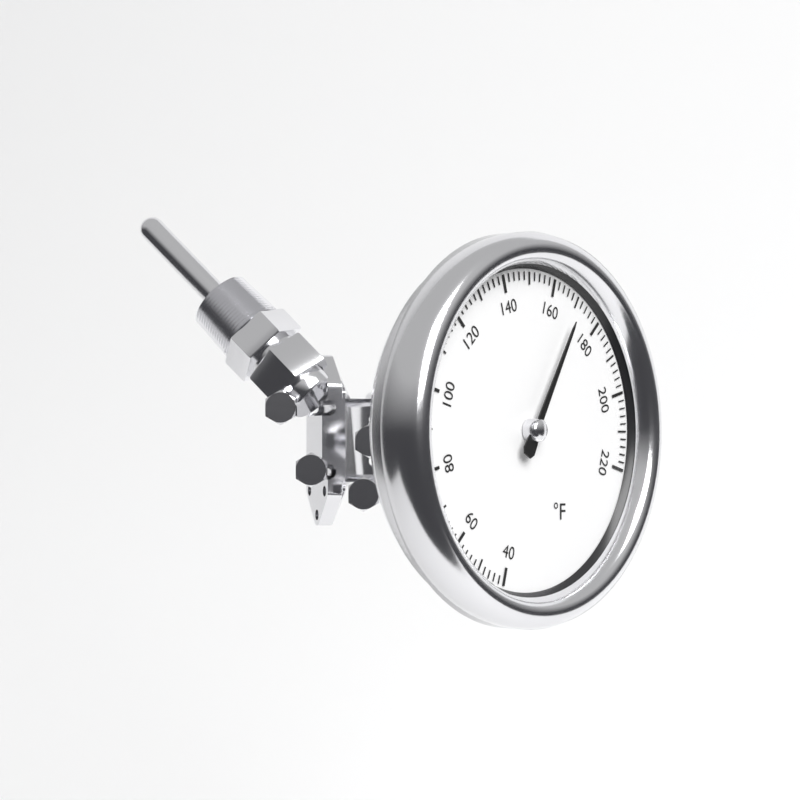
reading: 170 °F
